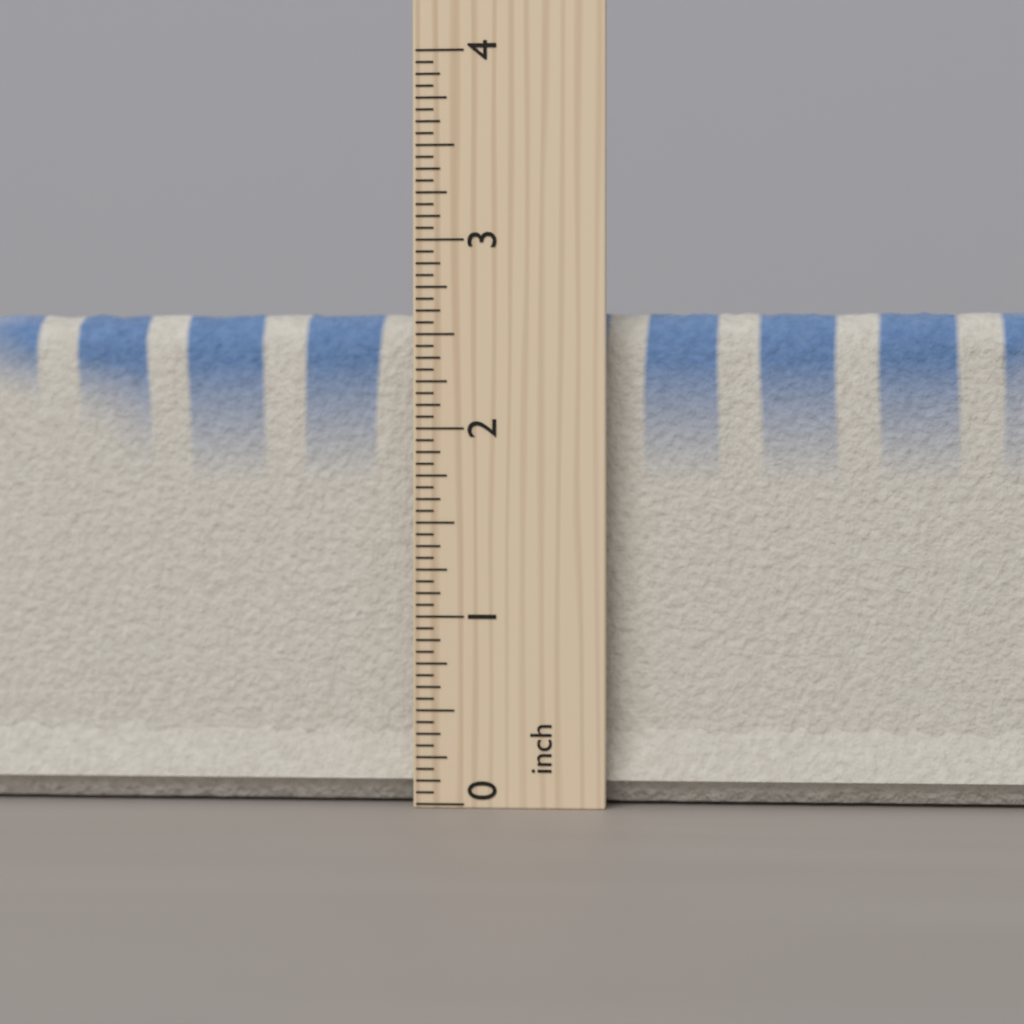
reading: 2.7500 inch
